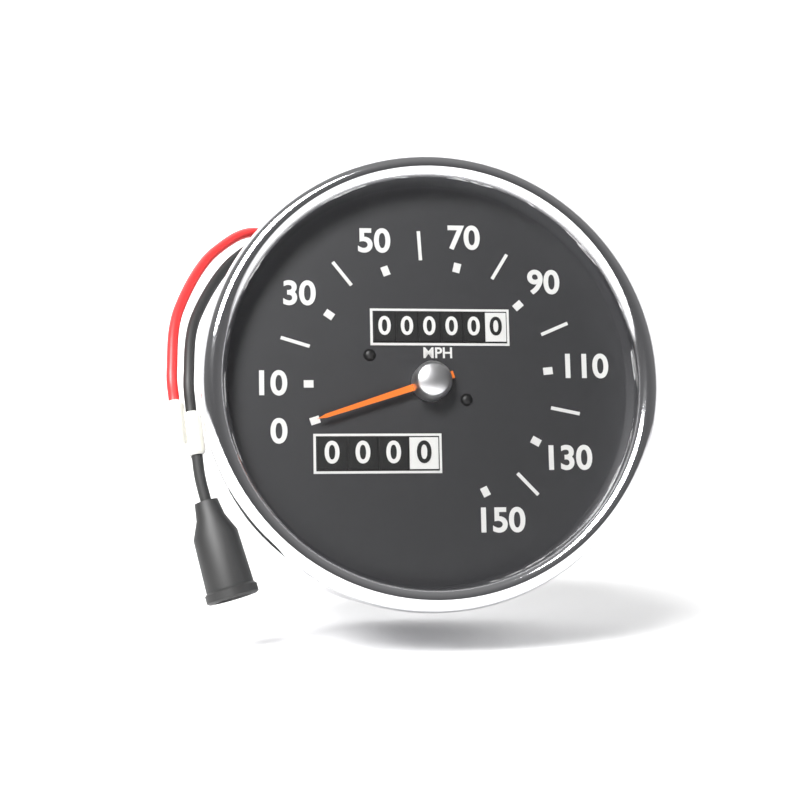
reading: 0 MPH
